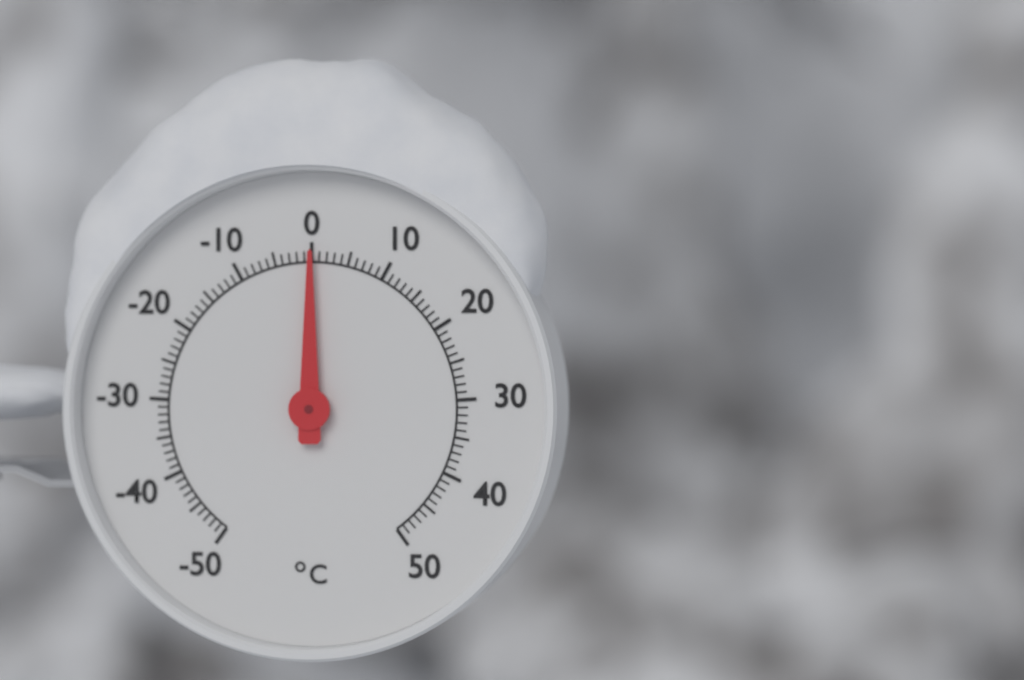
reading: 0 °C
